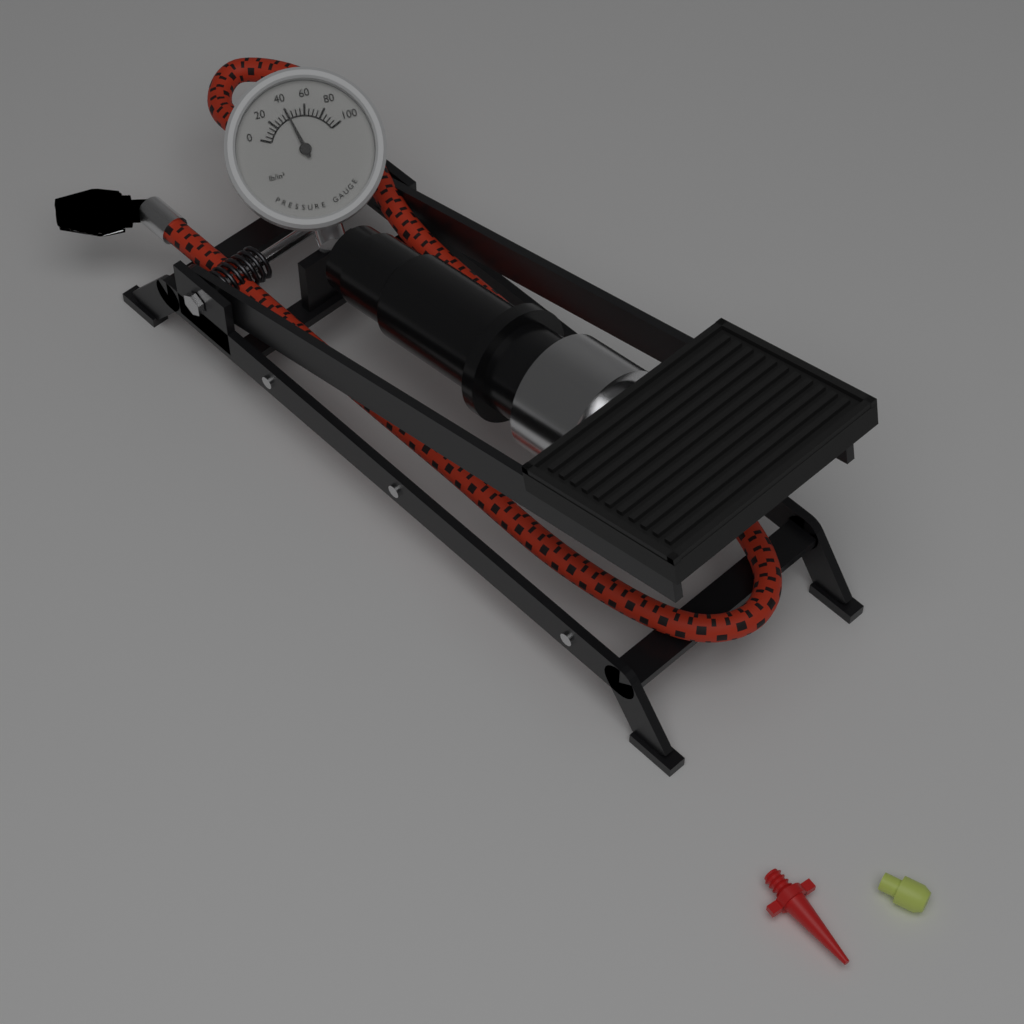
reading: 40 lb/in²
